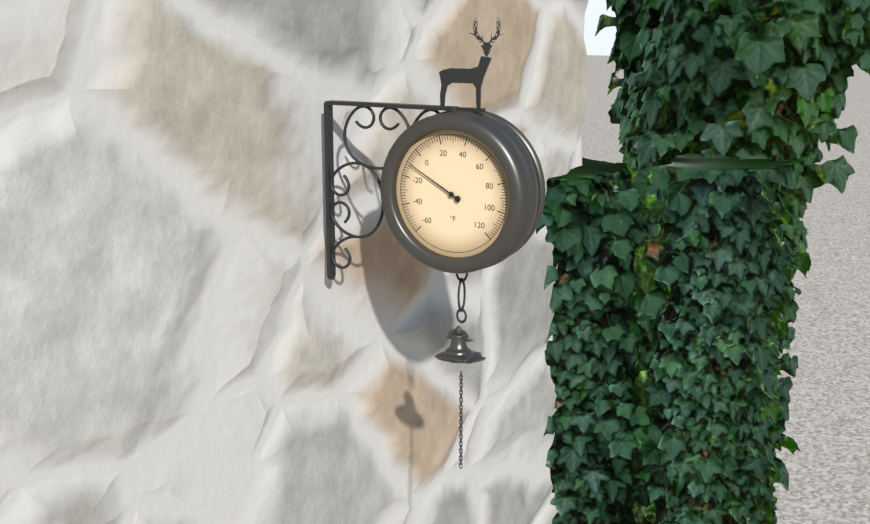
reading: -10 °F
